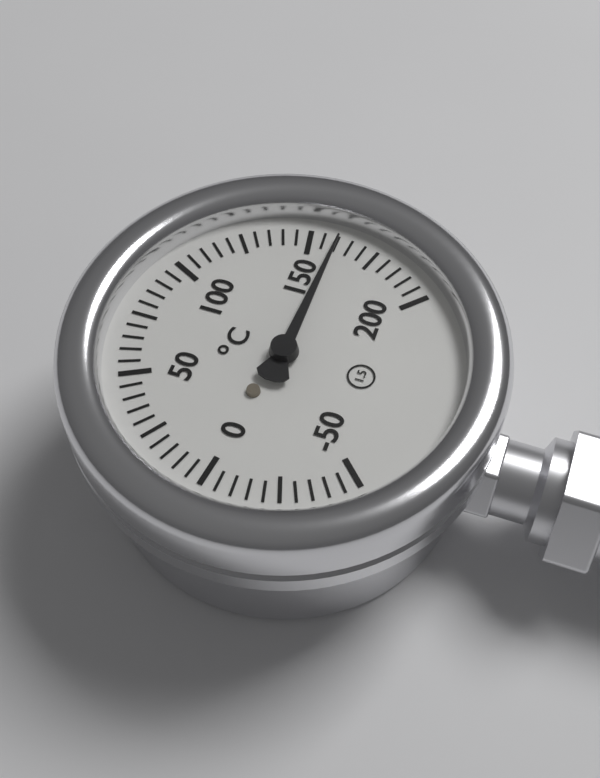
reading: 160 °C
